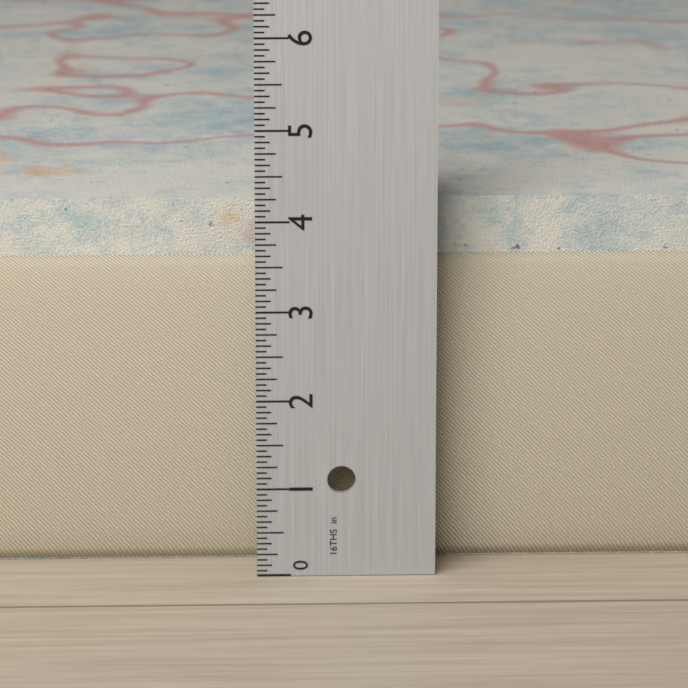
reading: 4.1250 in
